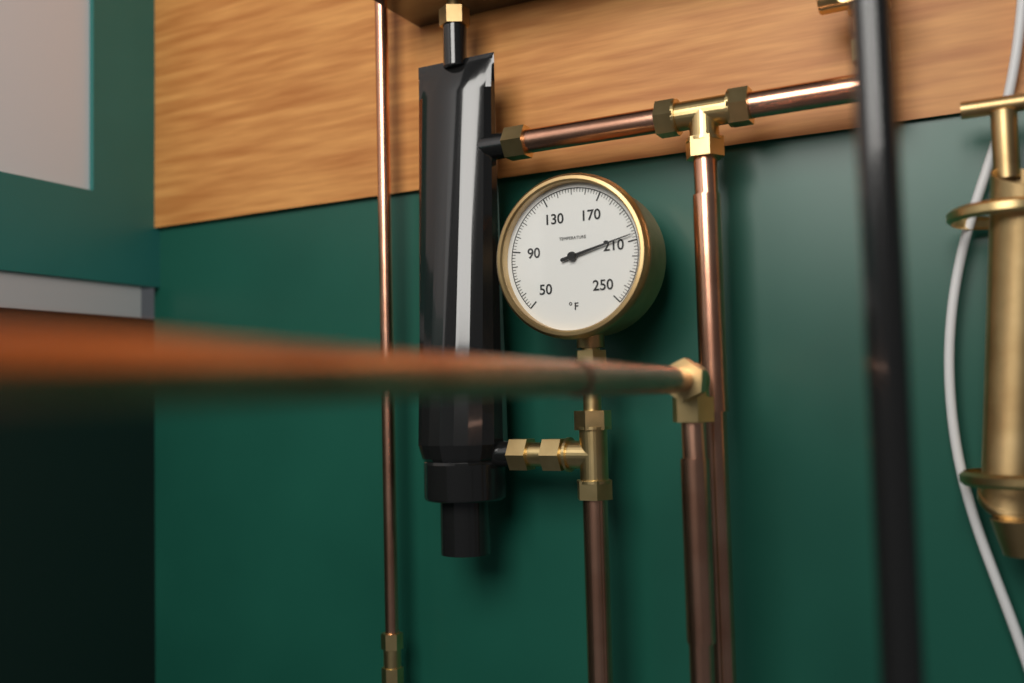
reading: 206 °F
